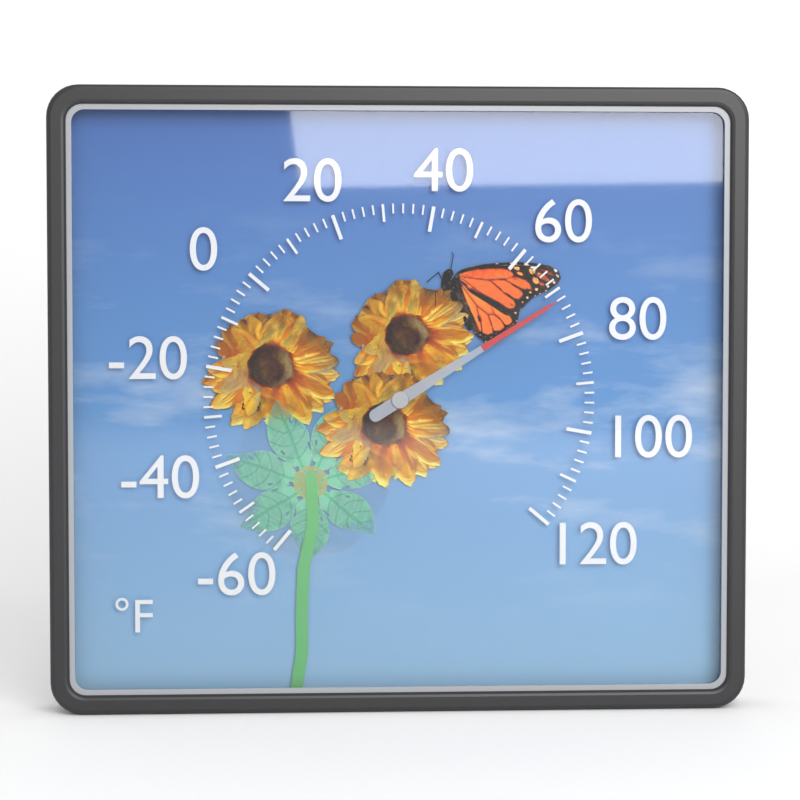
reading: 72 °F
